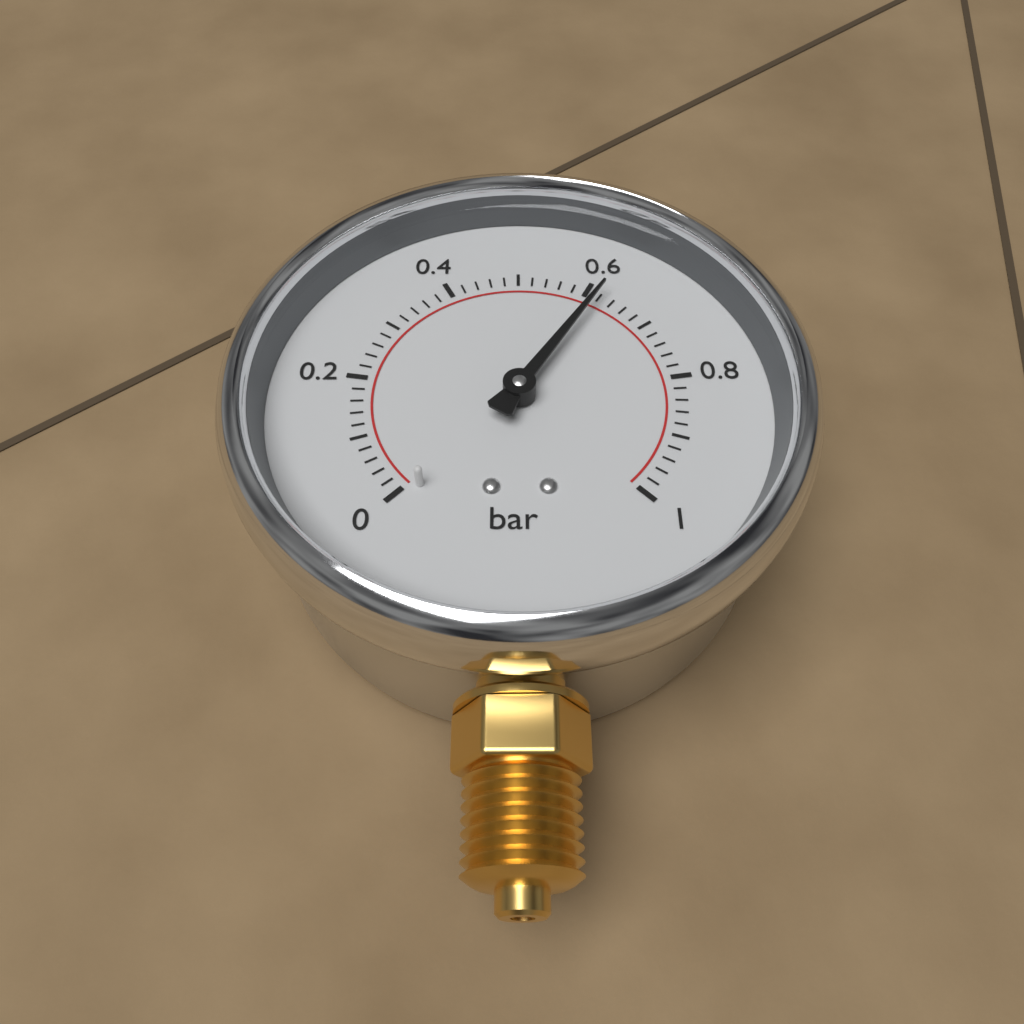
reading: 0.62 bar
